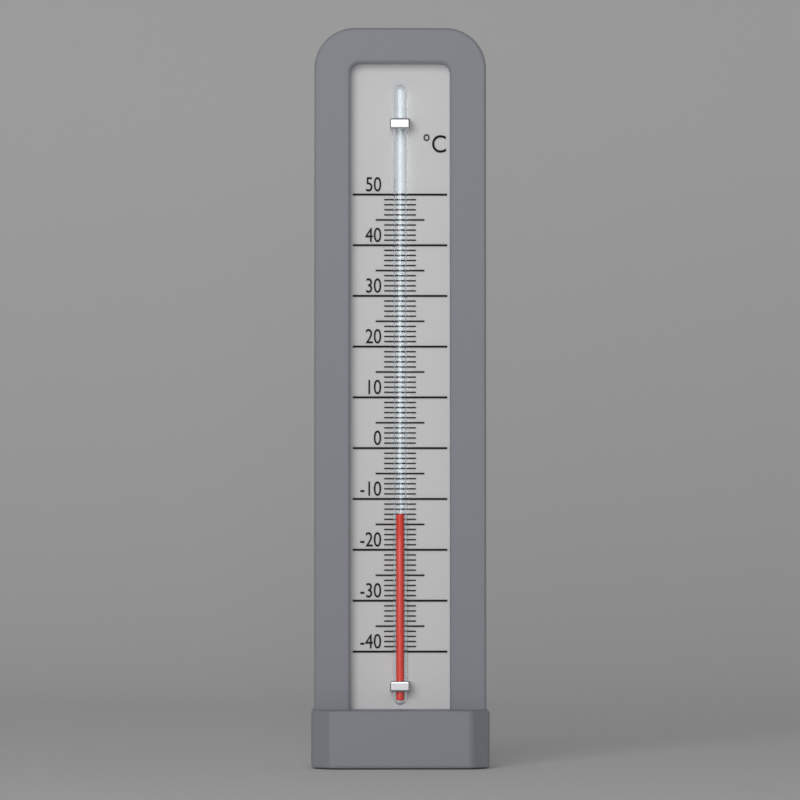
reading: -13 °C
